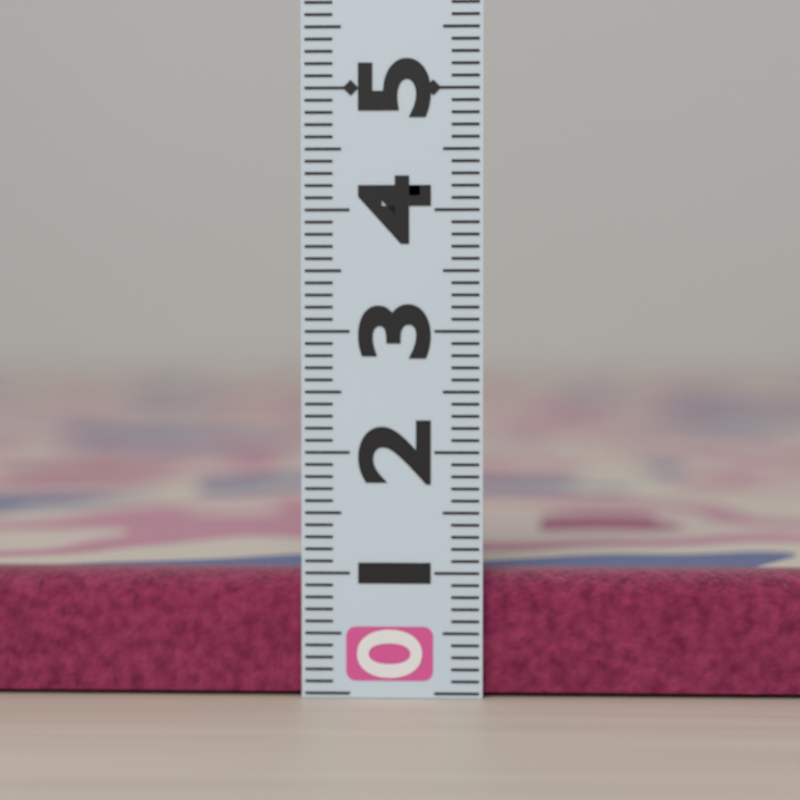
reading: 1.0 (no unit)
